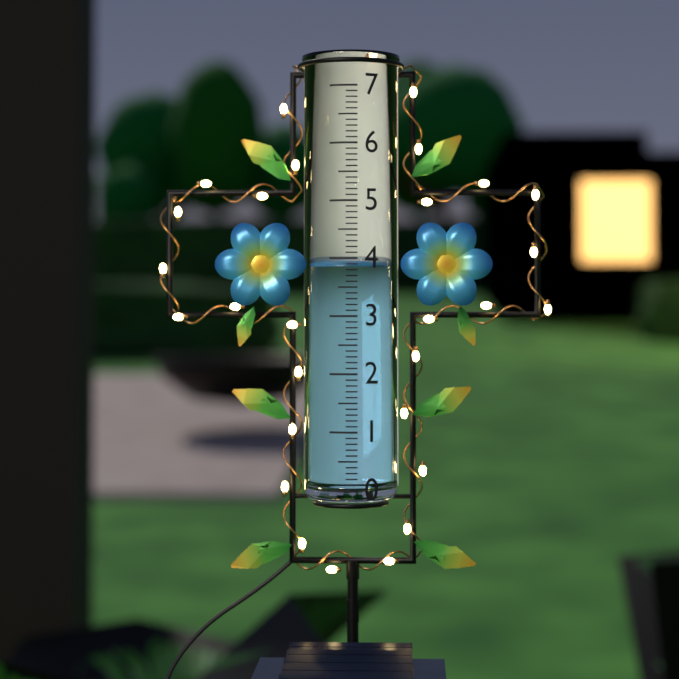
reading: 3.9 (no unit)
